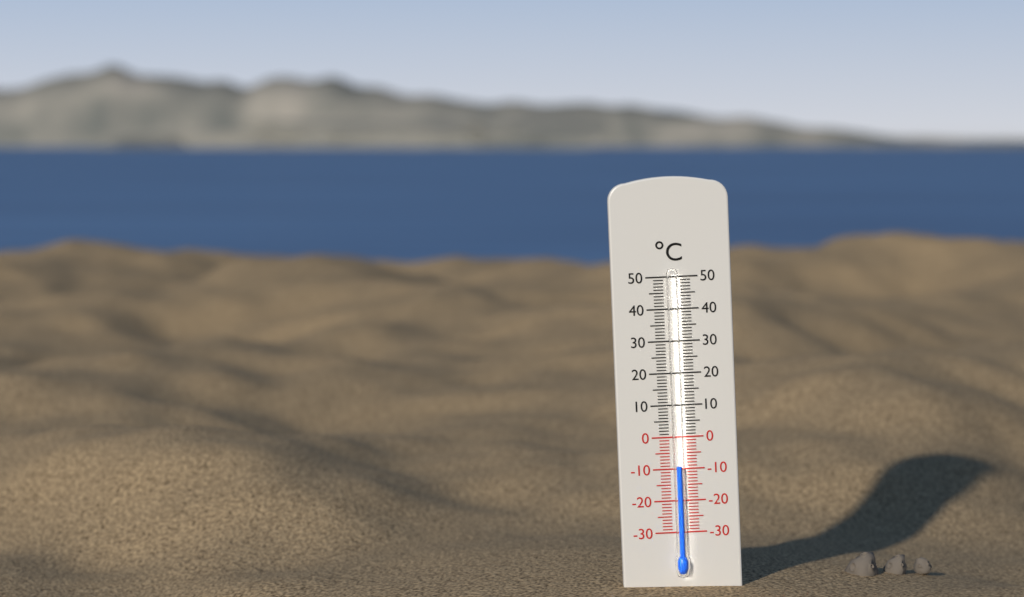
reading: -9 °C
